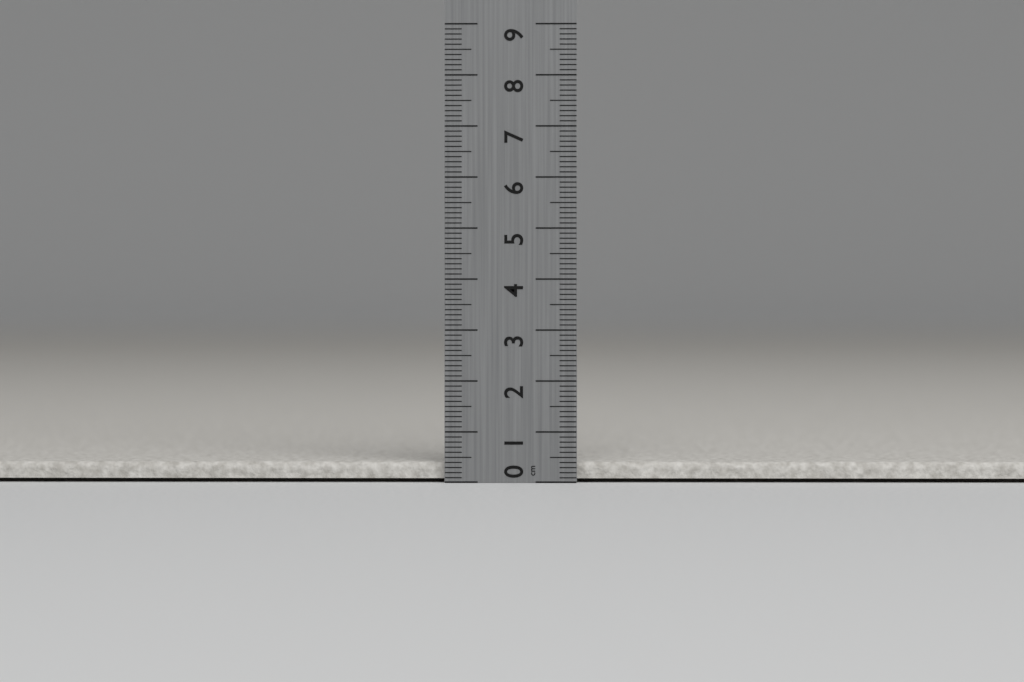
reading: 0.4 cm
